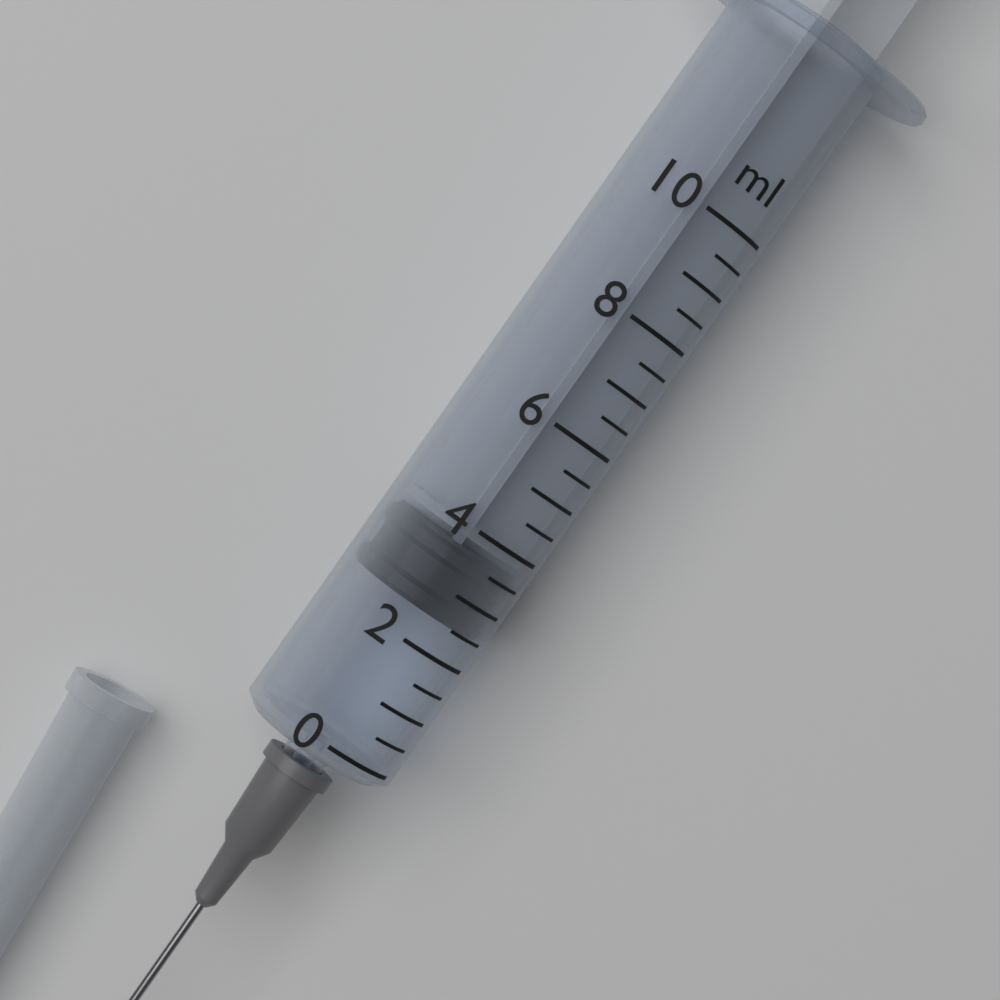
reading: 2.5 ml
